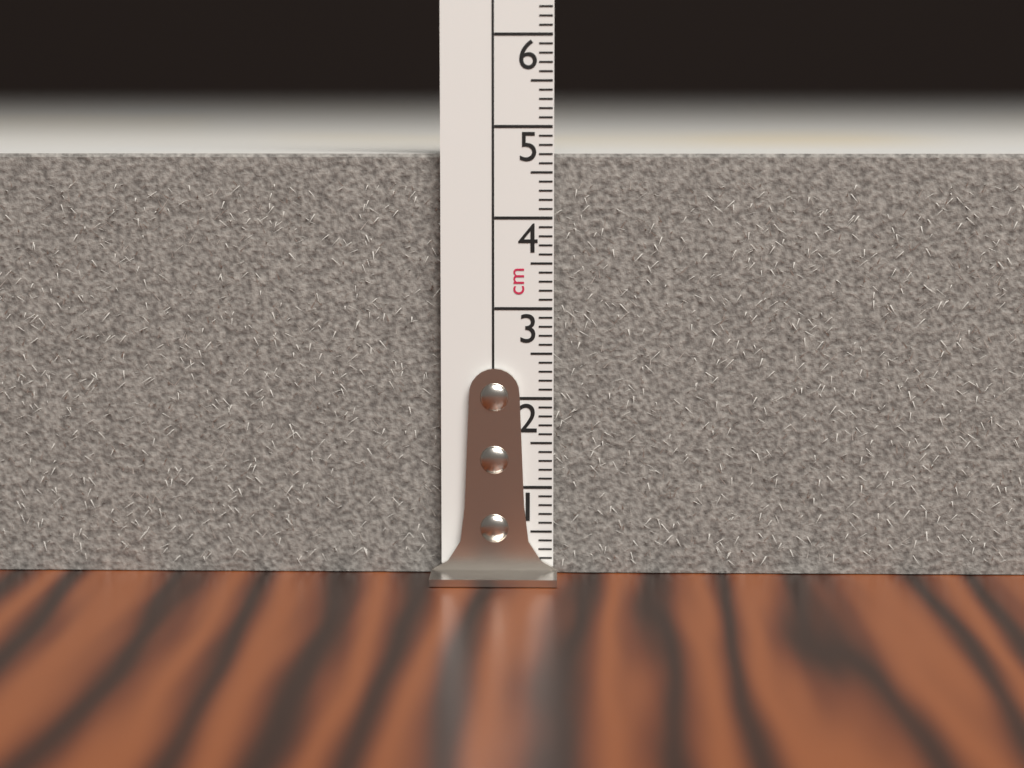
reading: 4.7 cm
